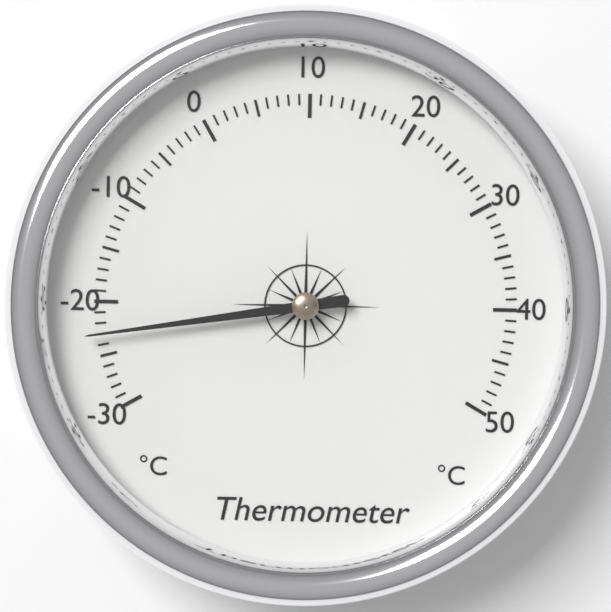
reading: -23 °C
